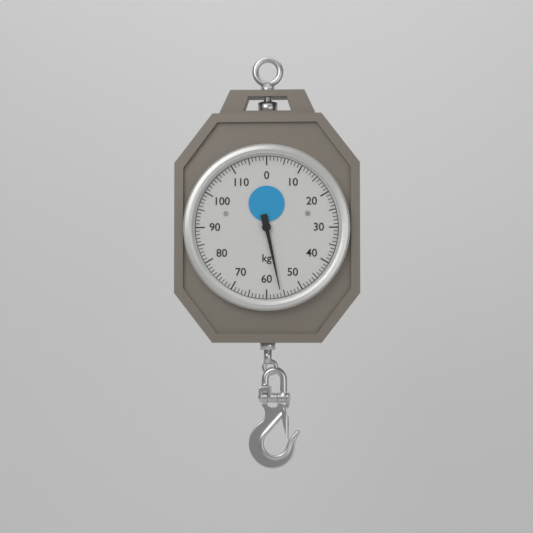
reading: 56 kg
